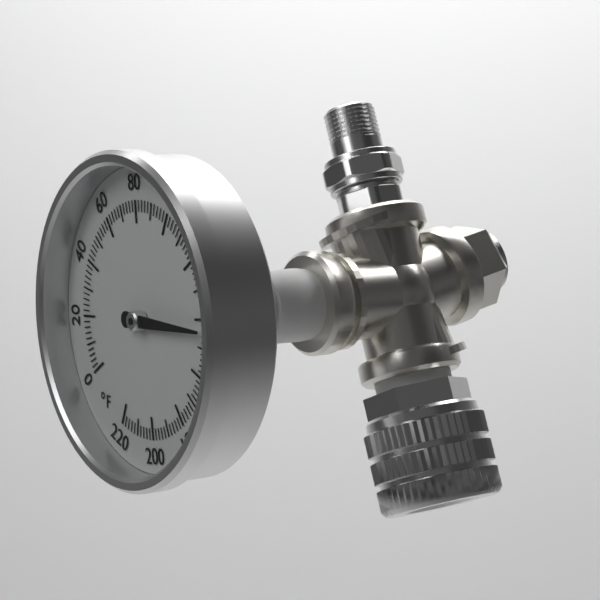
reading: 144 °F
